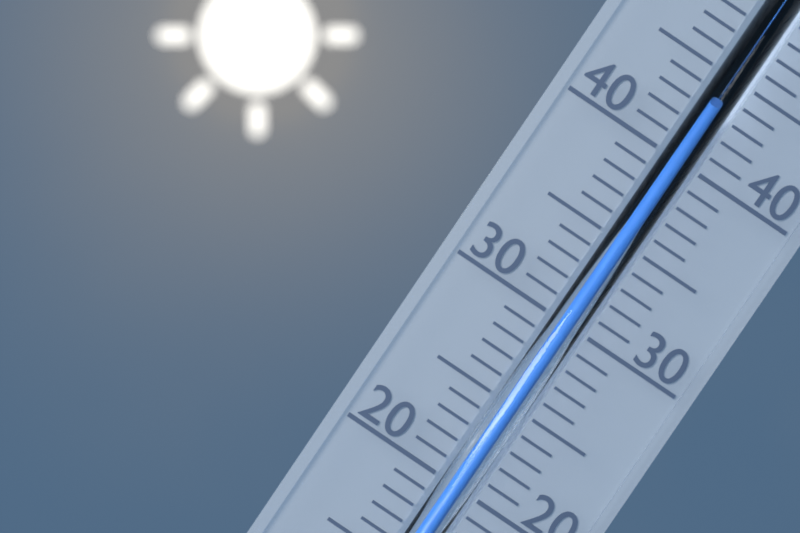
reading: 43 °C
